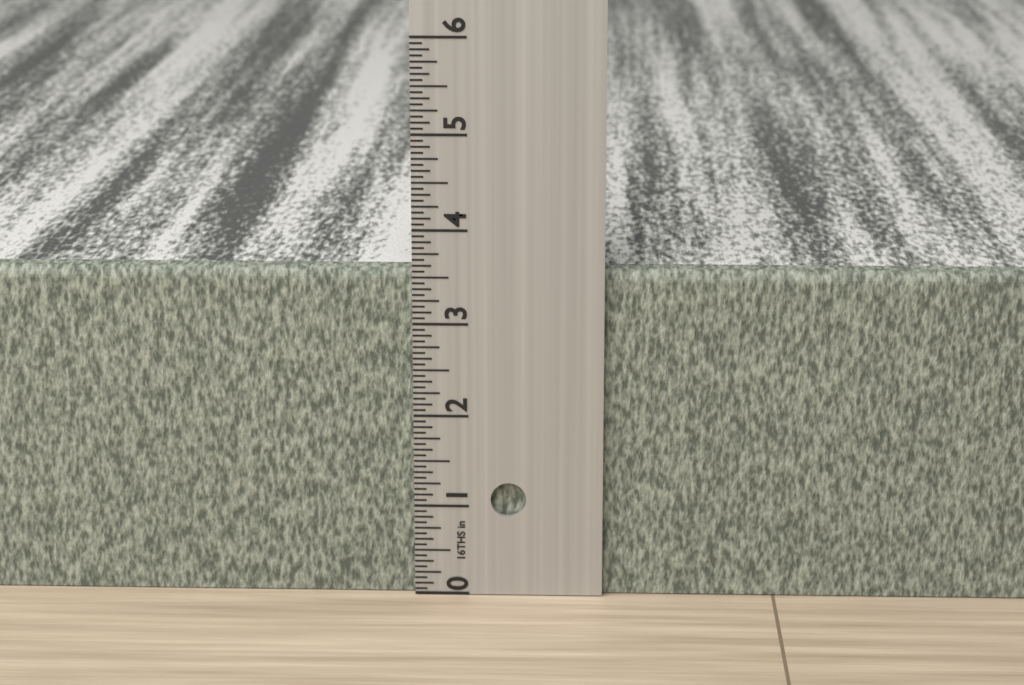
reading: 3.5625 in
